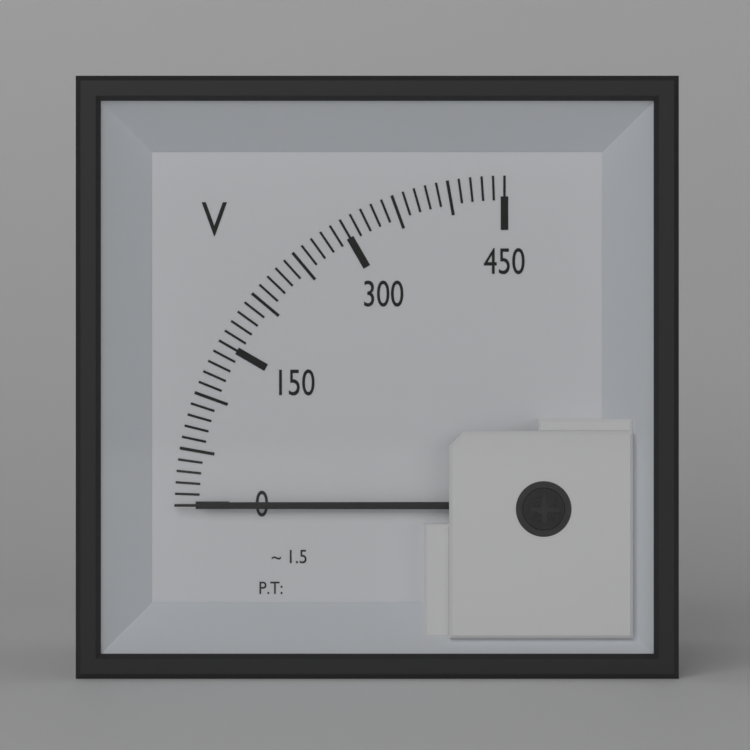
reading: 0 V
